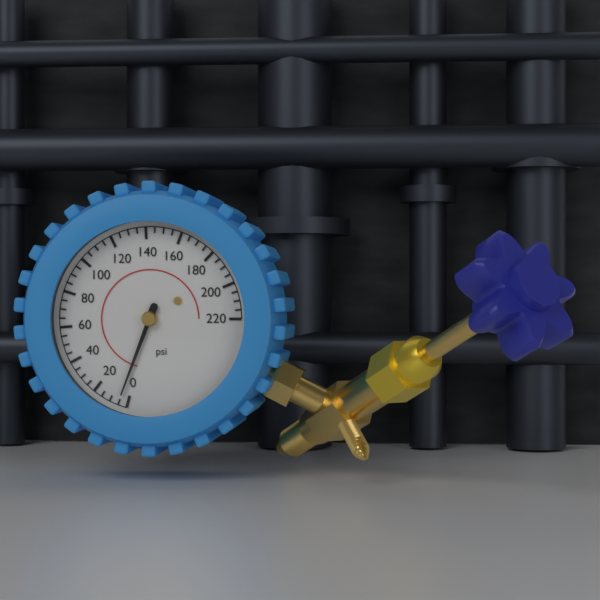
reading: 5 psi
